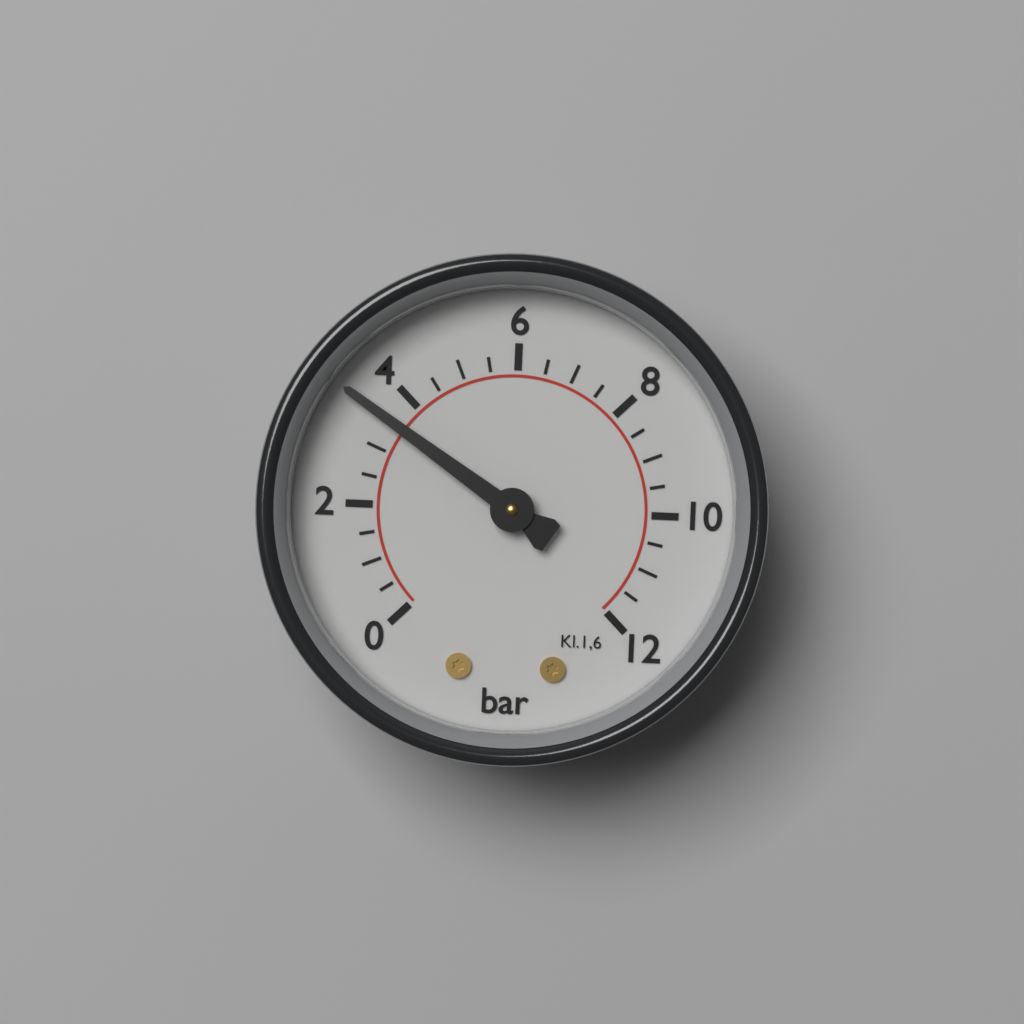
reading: 3.5 bar
